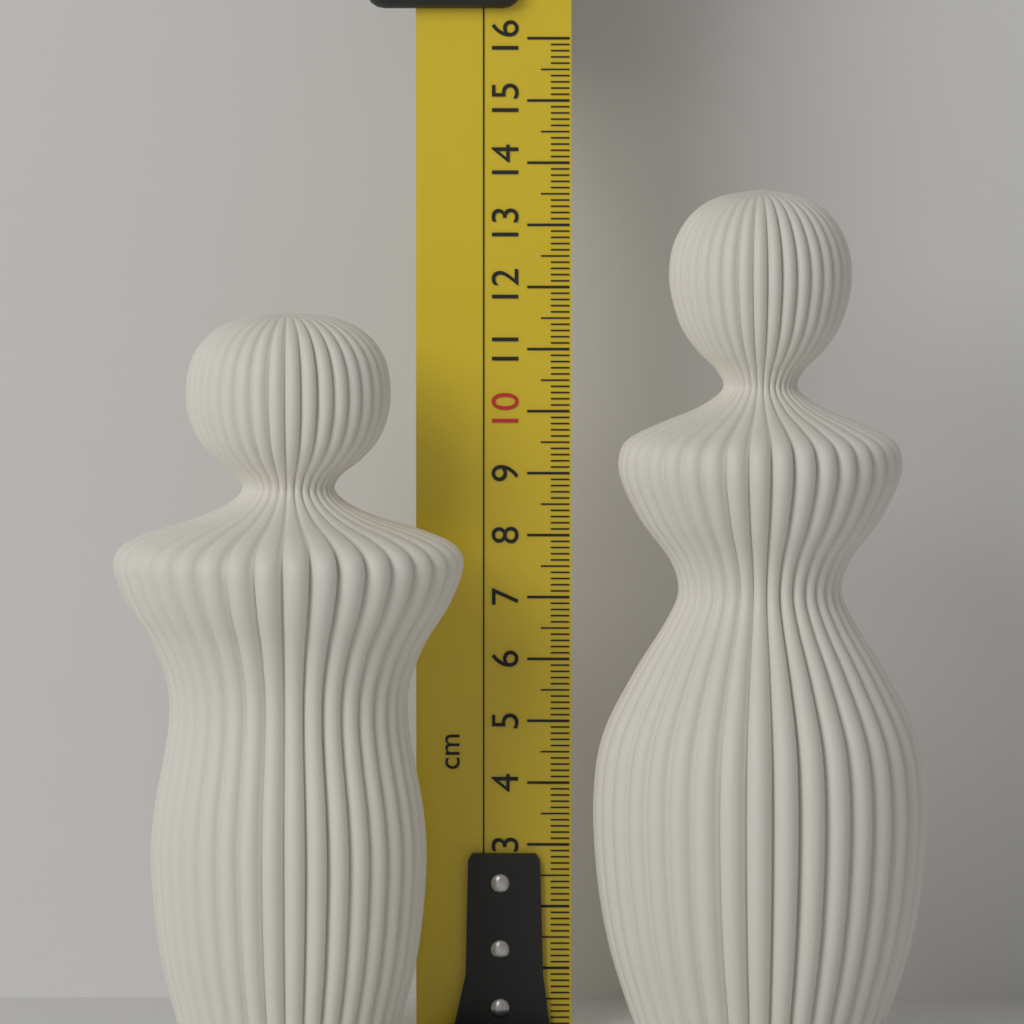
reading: 11.7 cm
